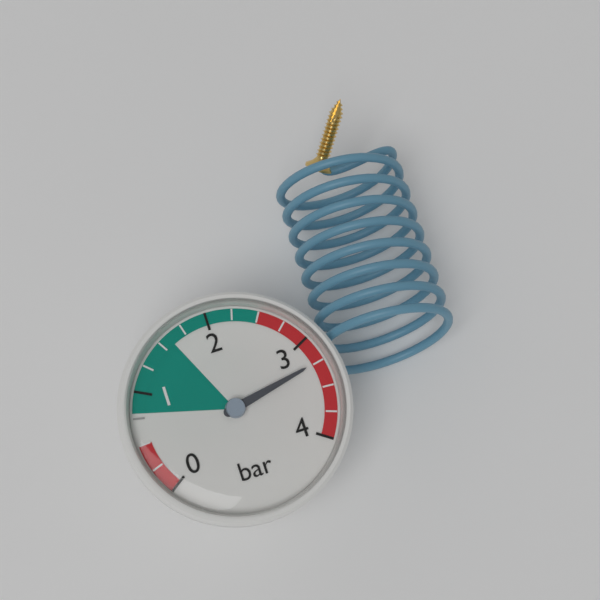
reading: 3.25 bar
